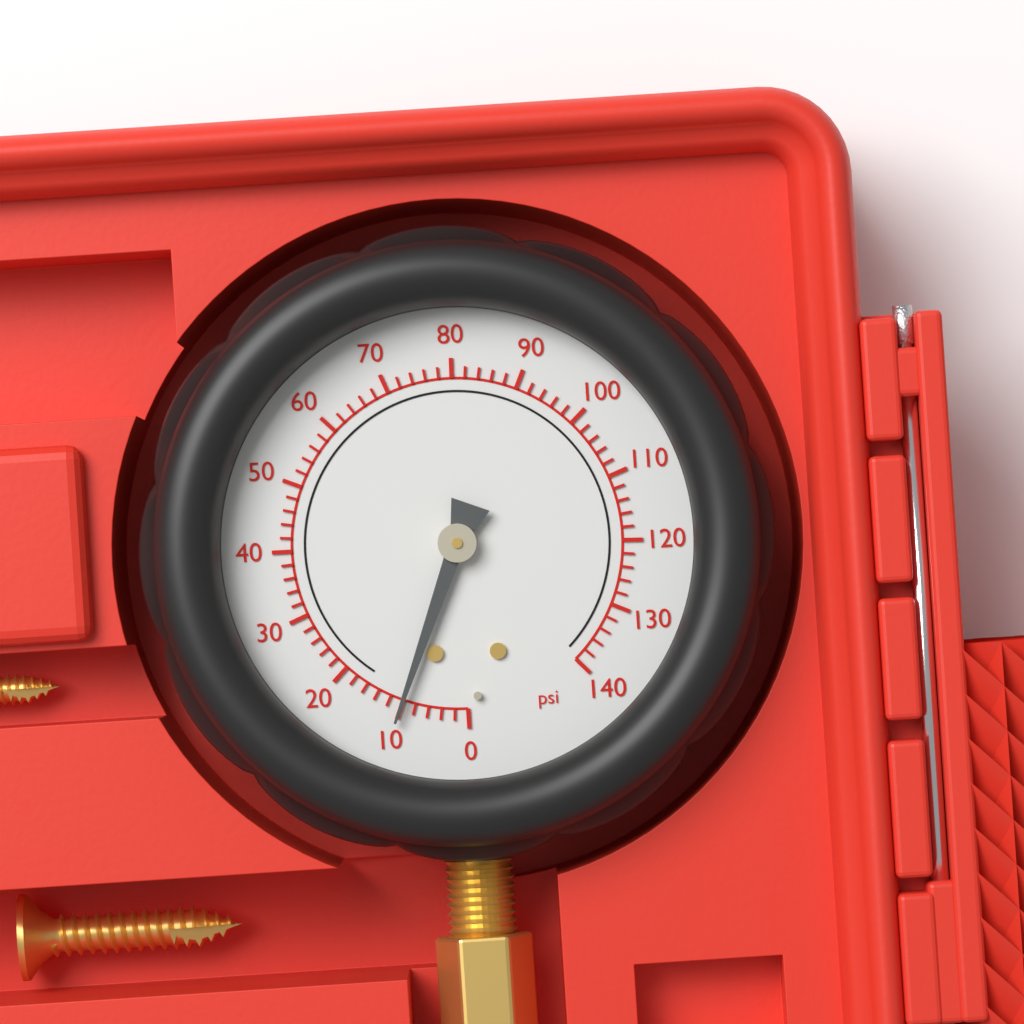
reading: 10 psi
